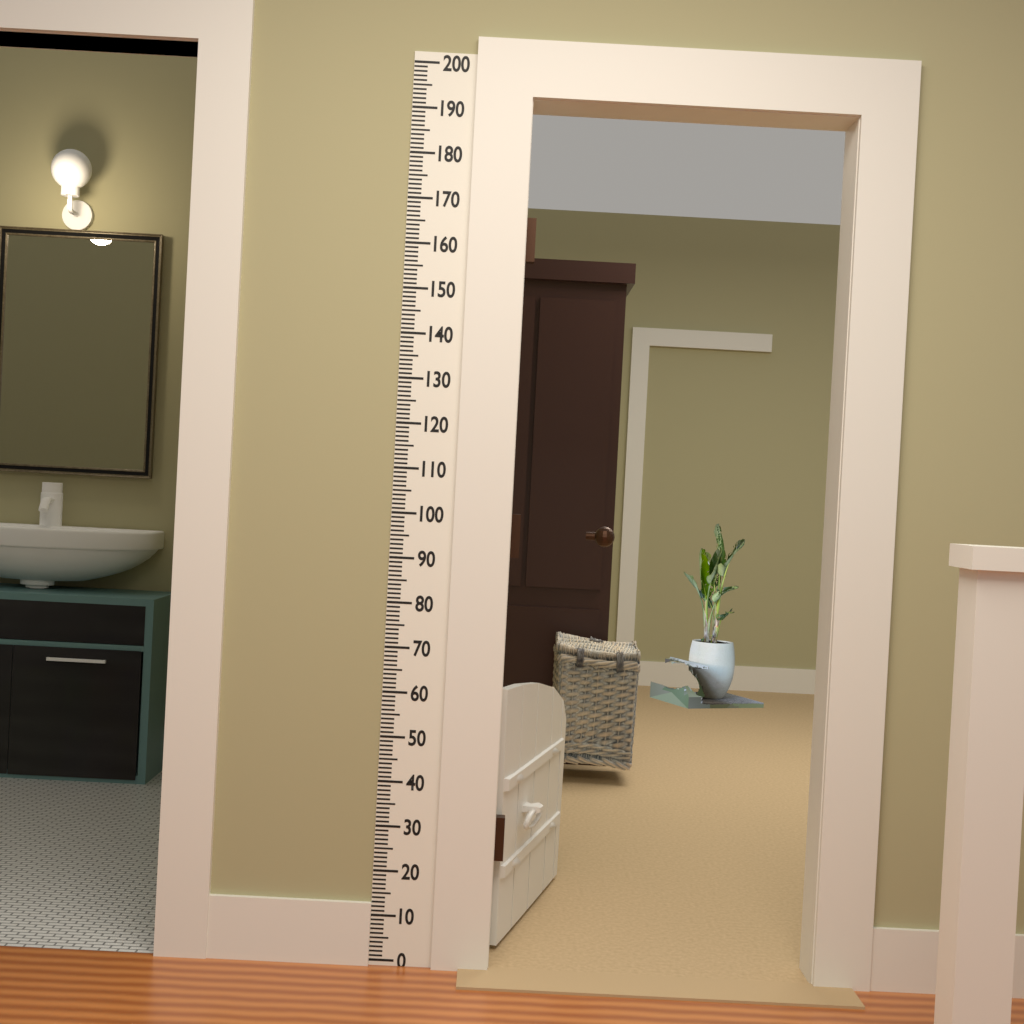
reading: 60 (no unit)
